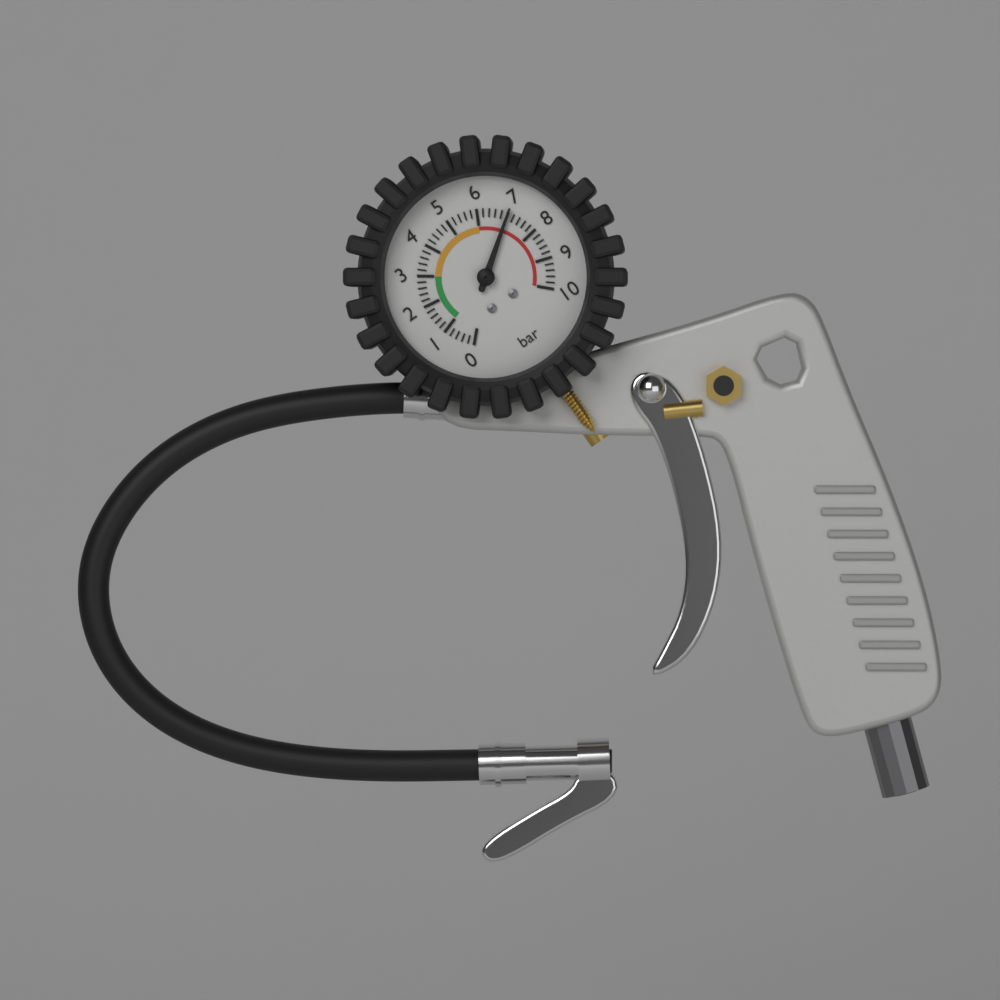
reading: 7.0 bar
